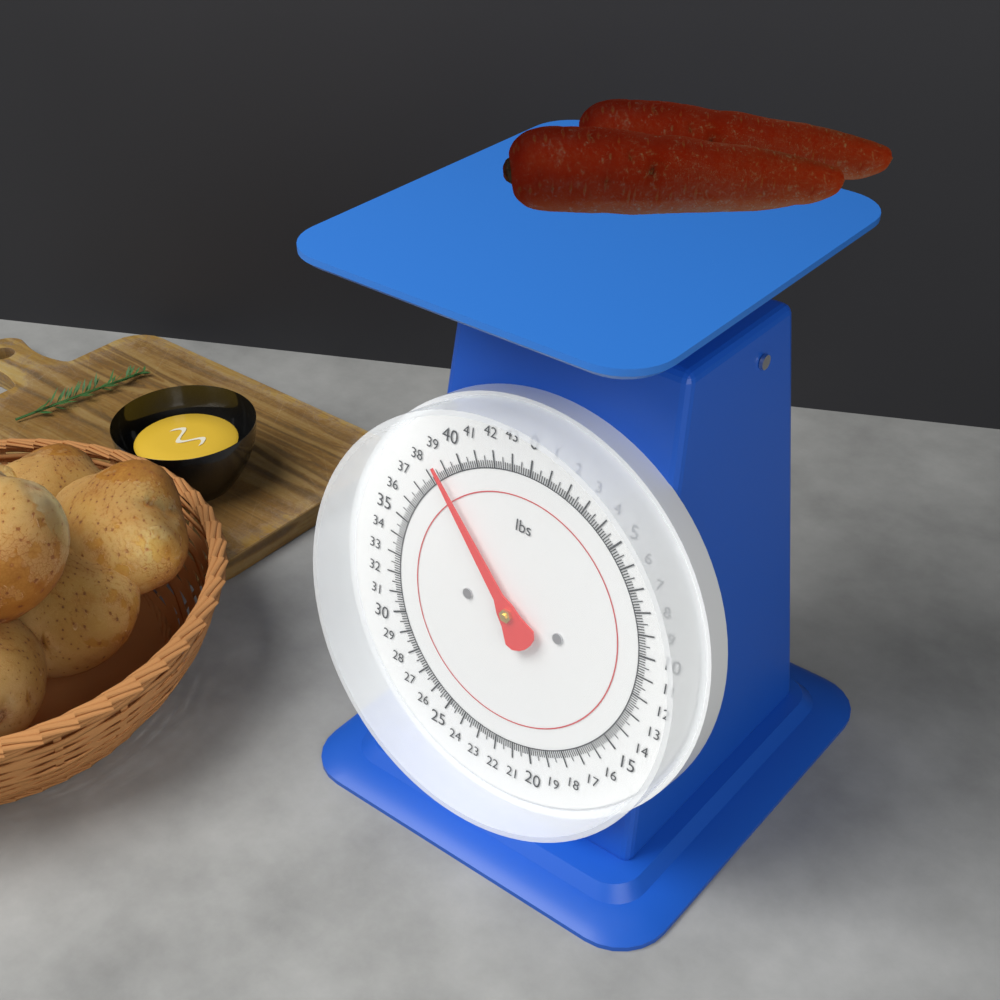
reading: 38.625 lbs
